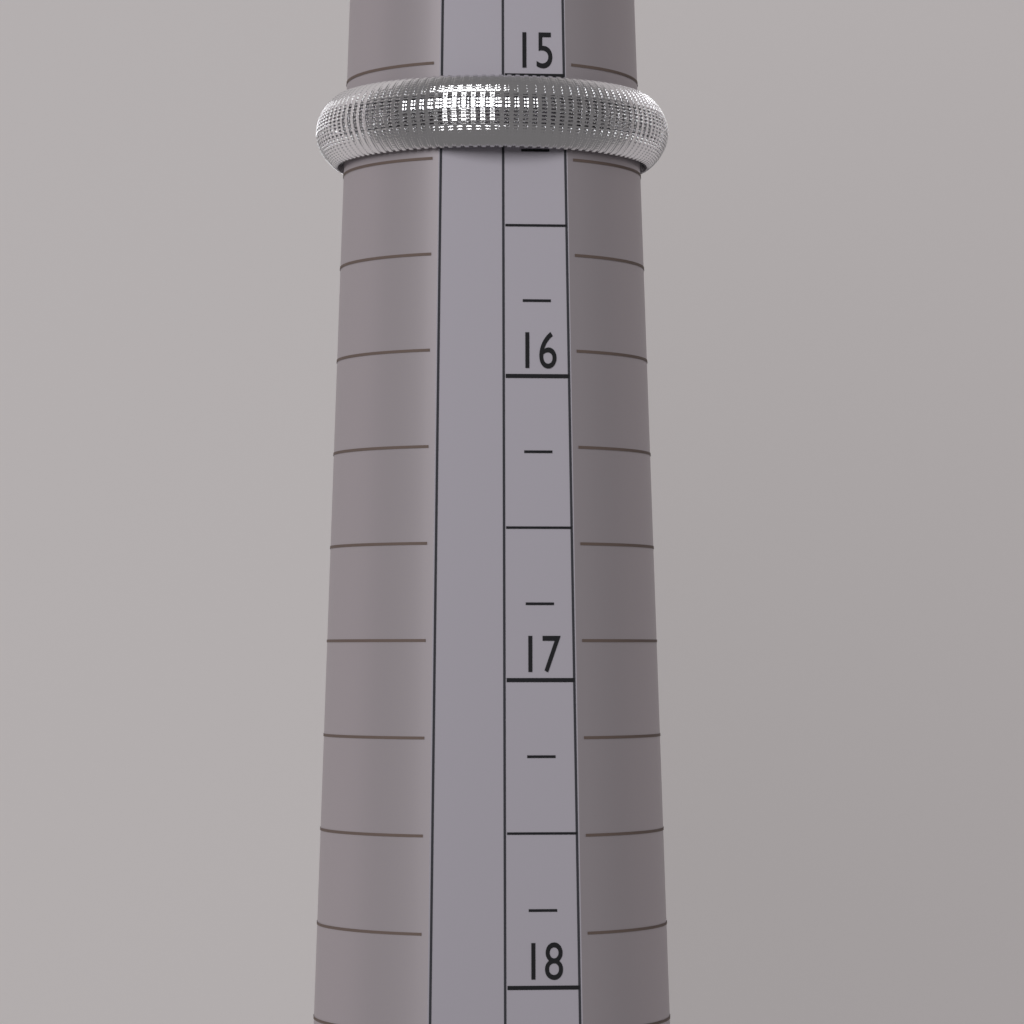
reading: 15.25 (no unit)
